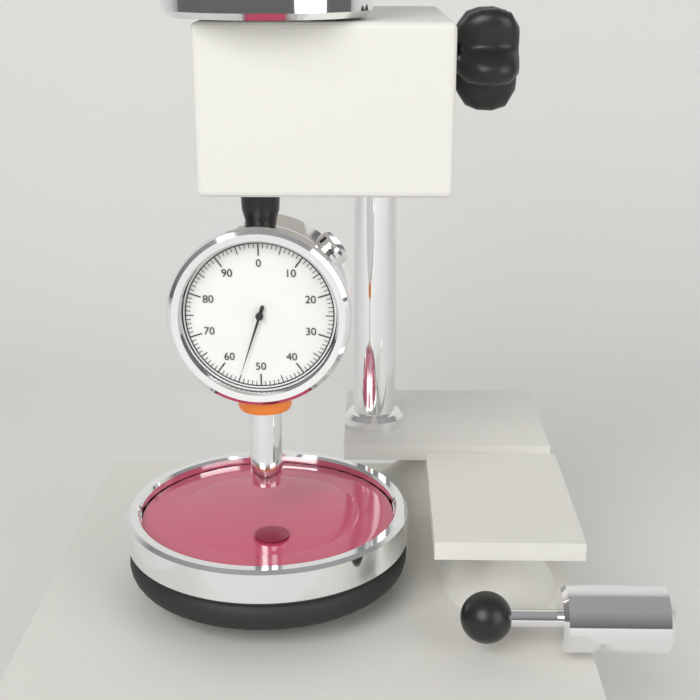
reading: 55 (no unit)
